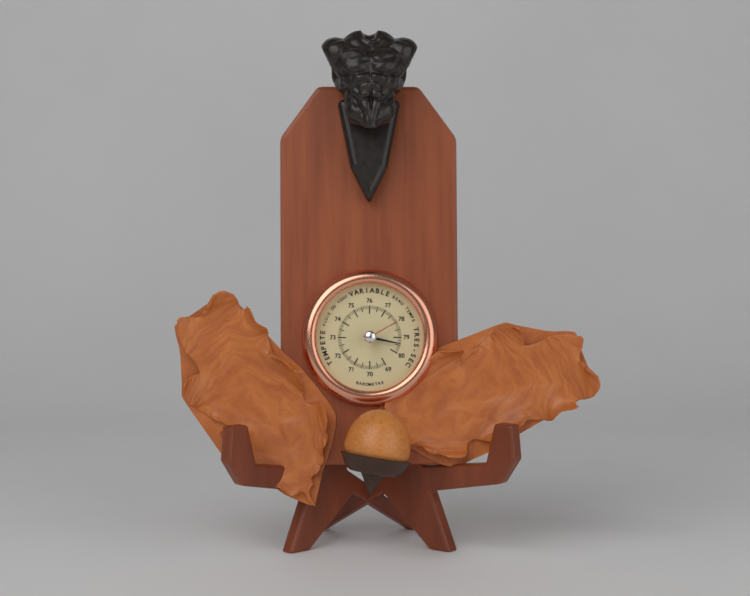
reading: 79.4 (no unit)
